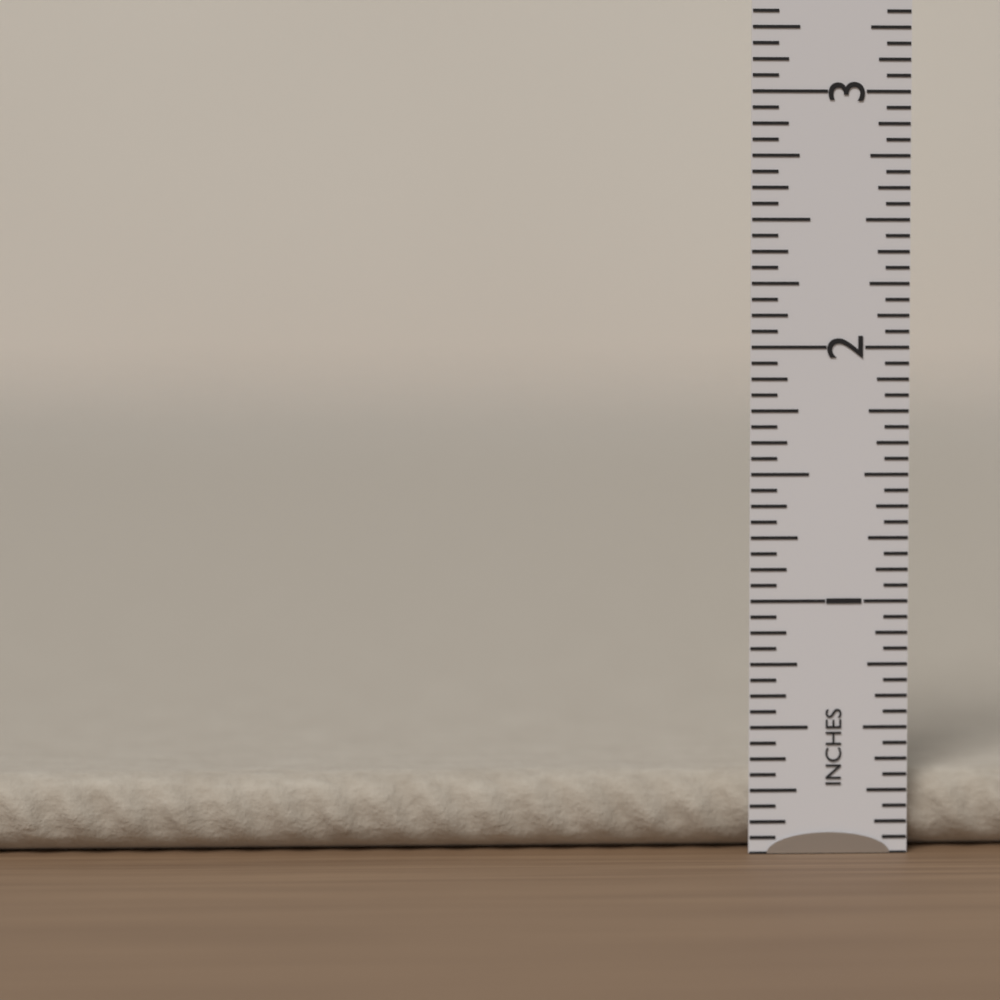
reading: 0.3125 in
